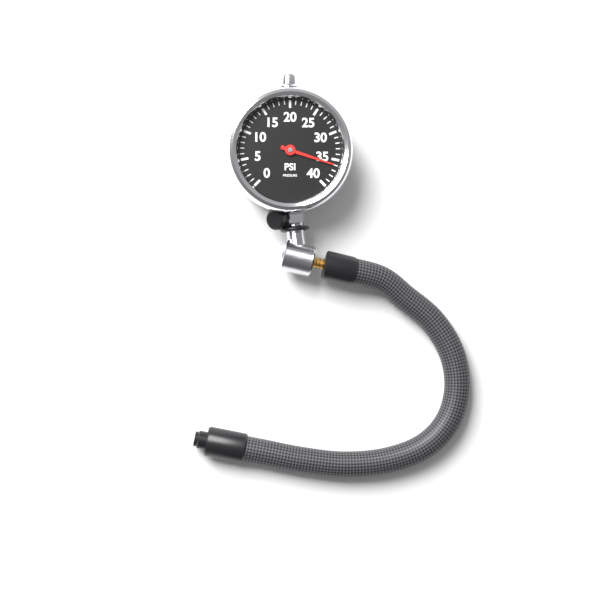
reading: 36 psi
